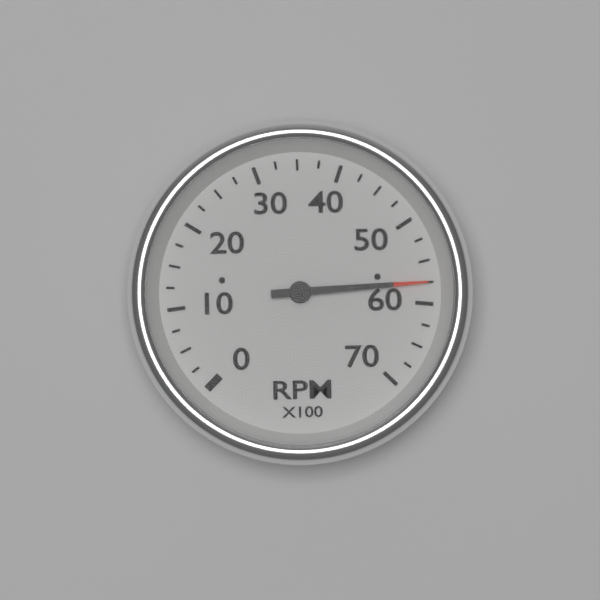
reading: 5750 RPM
